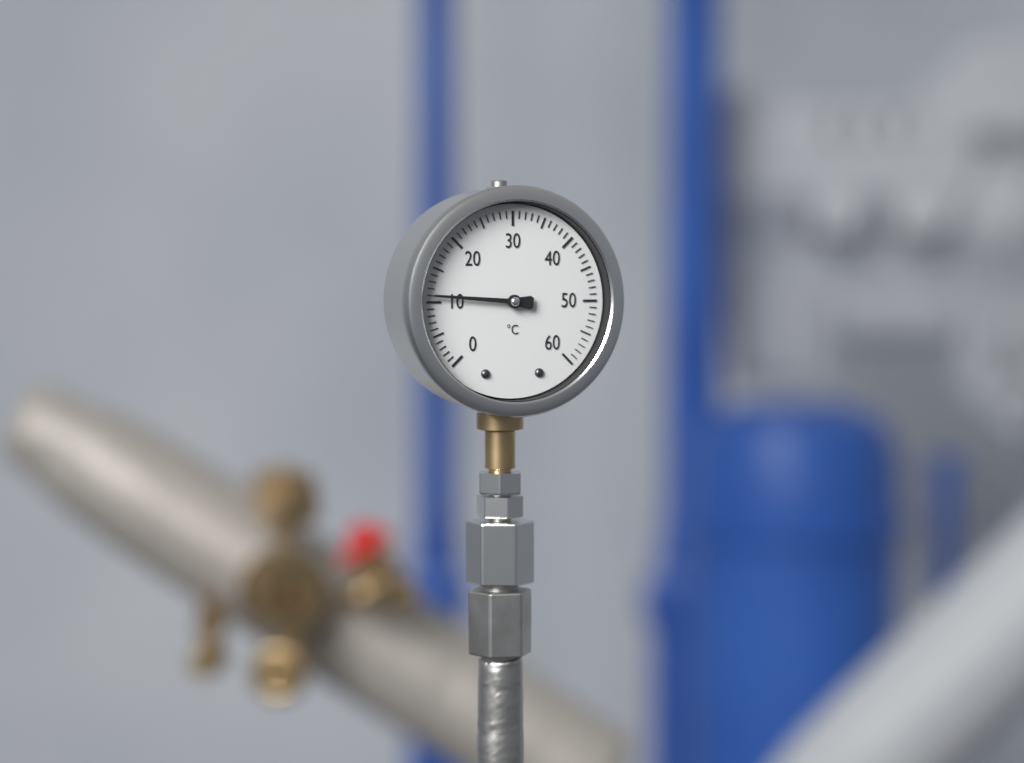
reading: 11 °C
